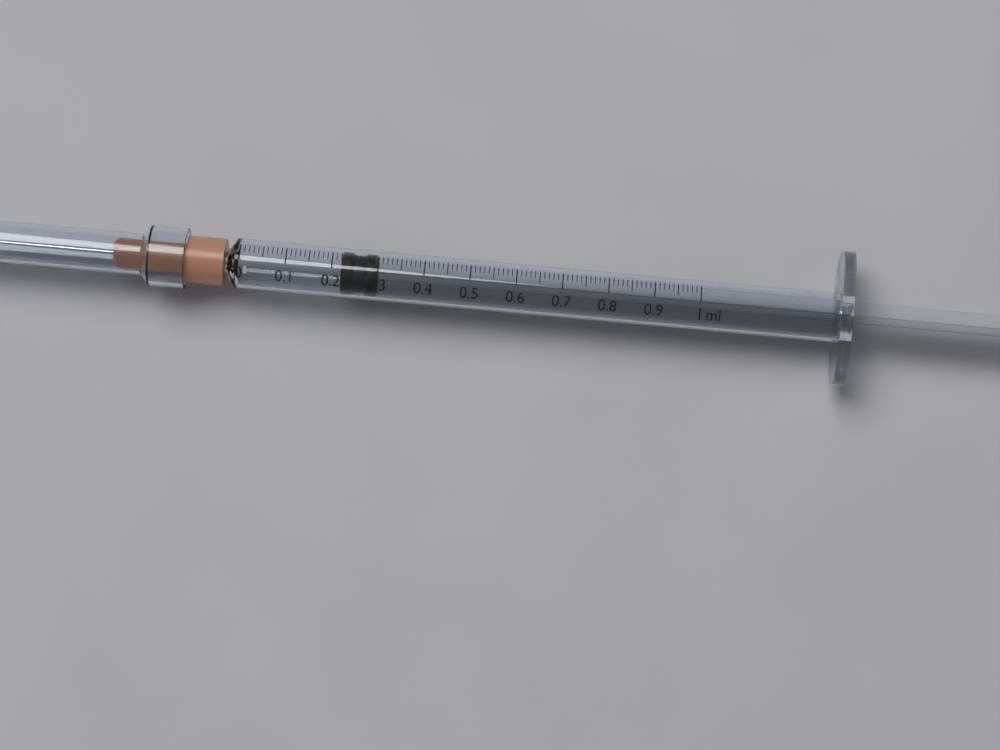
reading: 0.22 ml
